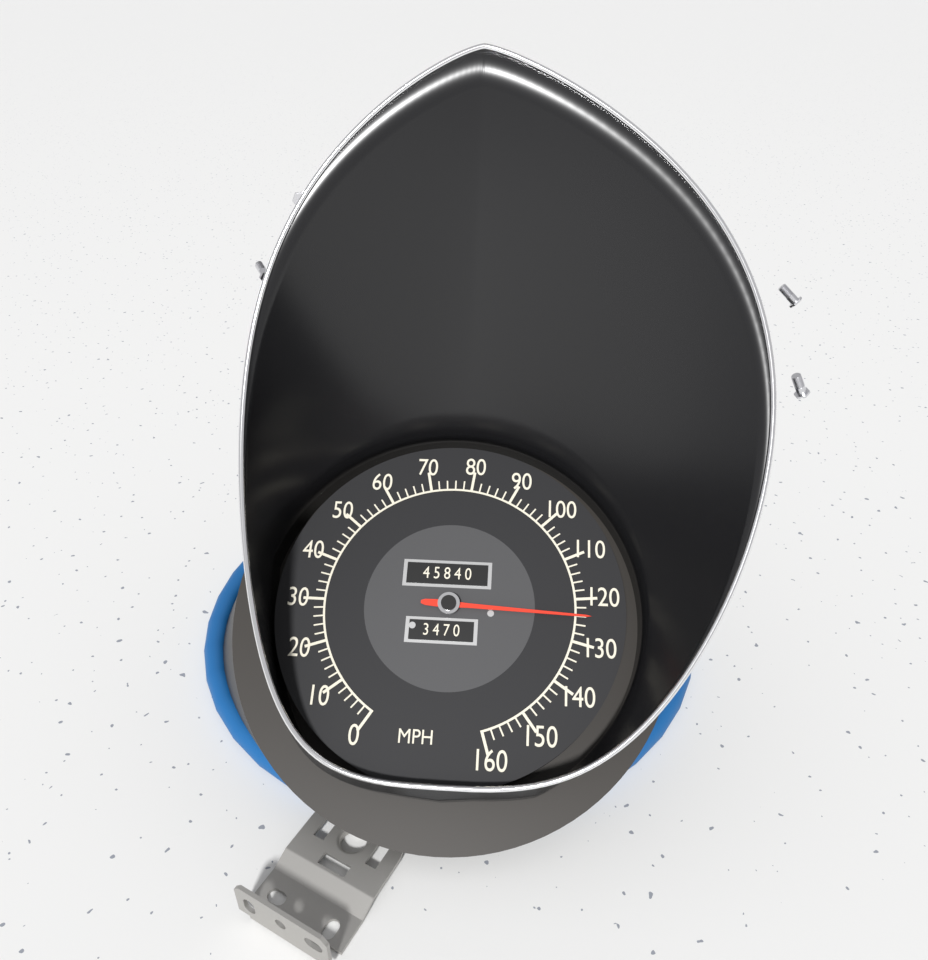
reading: 124 MPH
